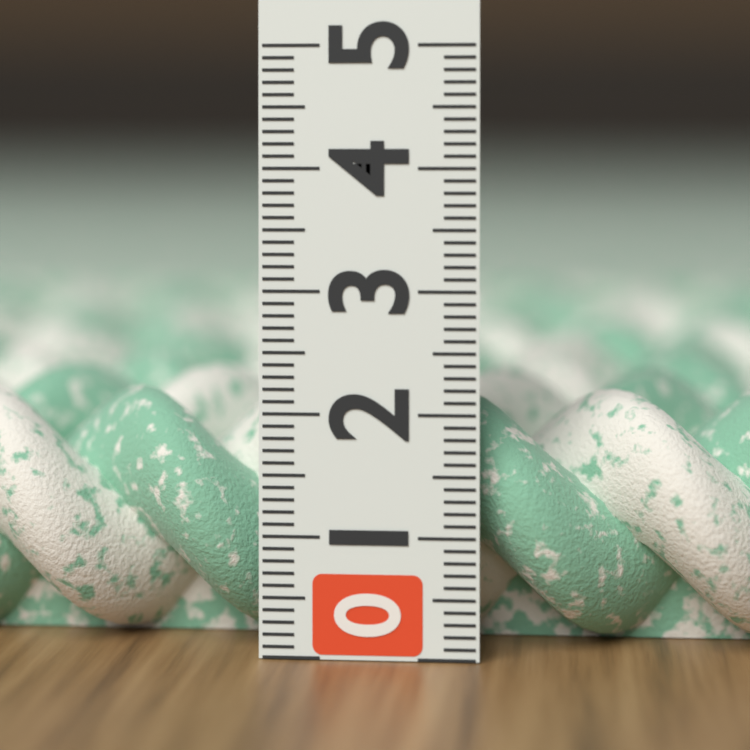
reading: 2.1 (no unit)
